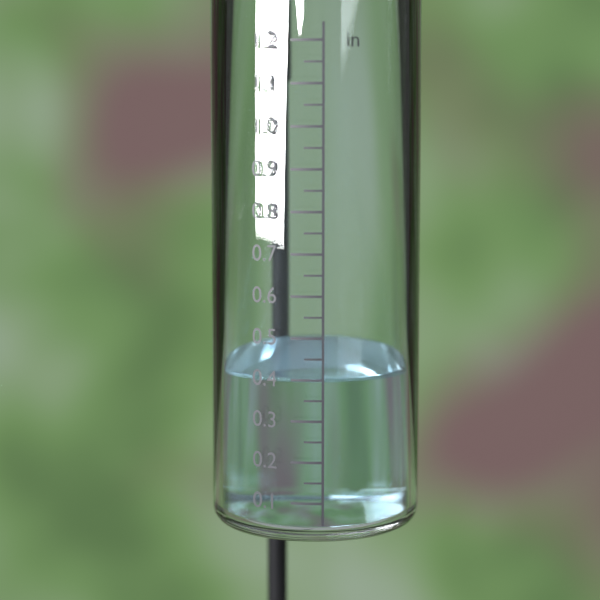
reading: 0.40 in
